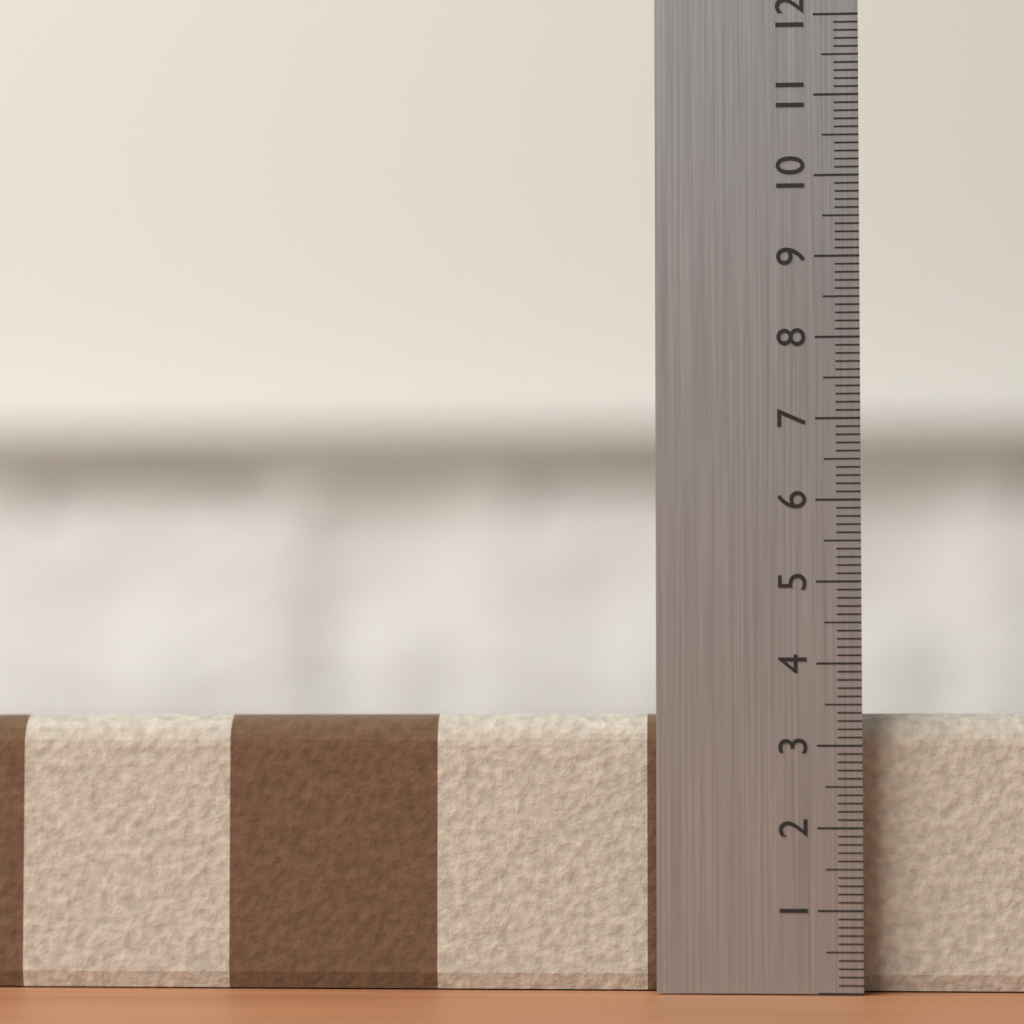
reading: 3.4 (no unit)
